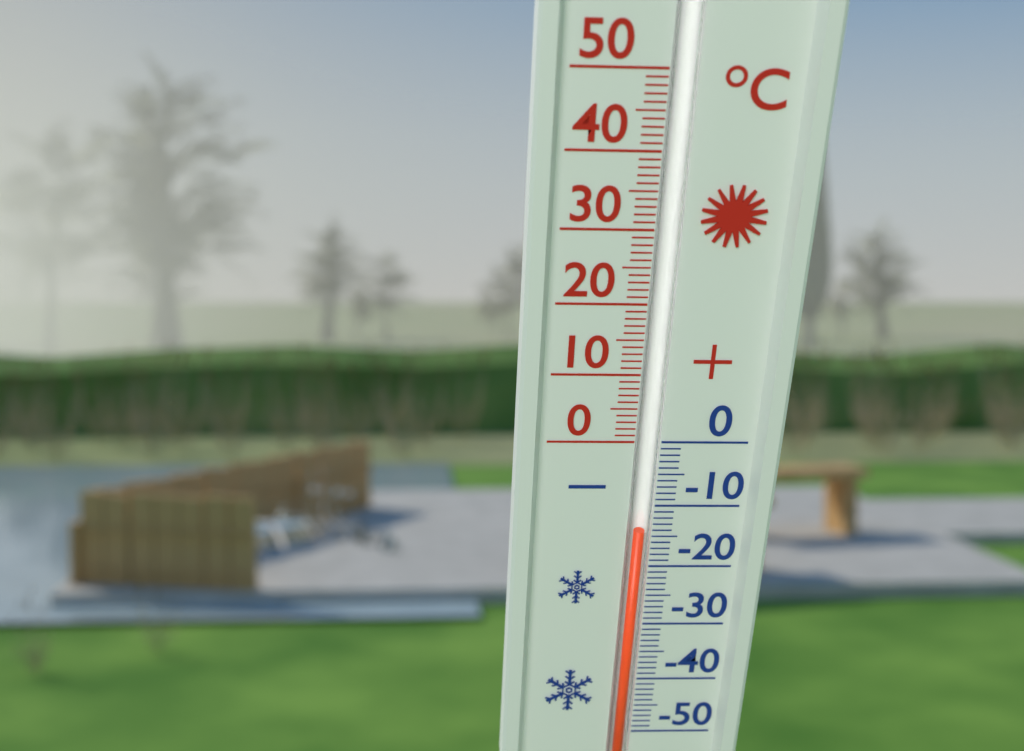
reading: -14 °C
